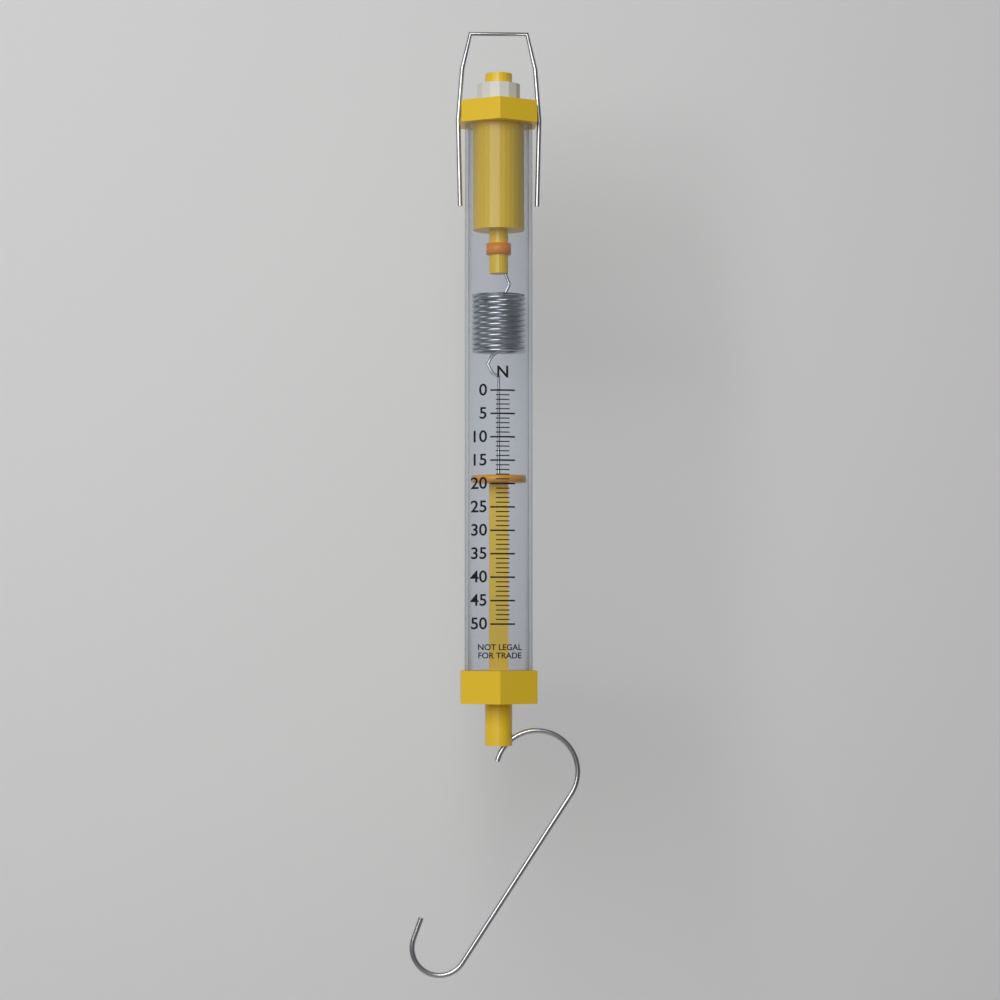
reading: 18 N
